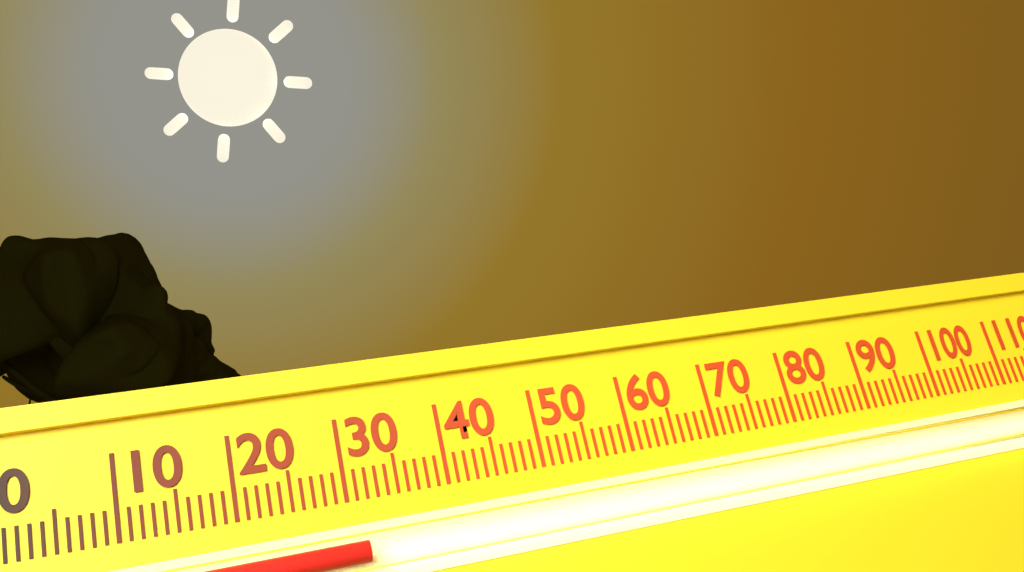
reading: 31 (no unit)
